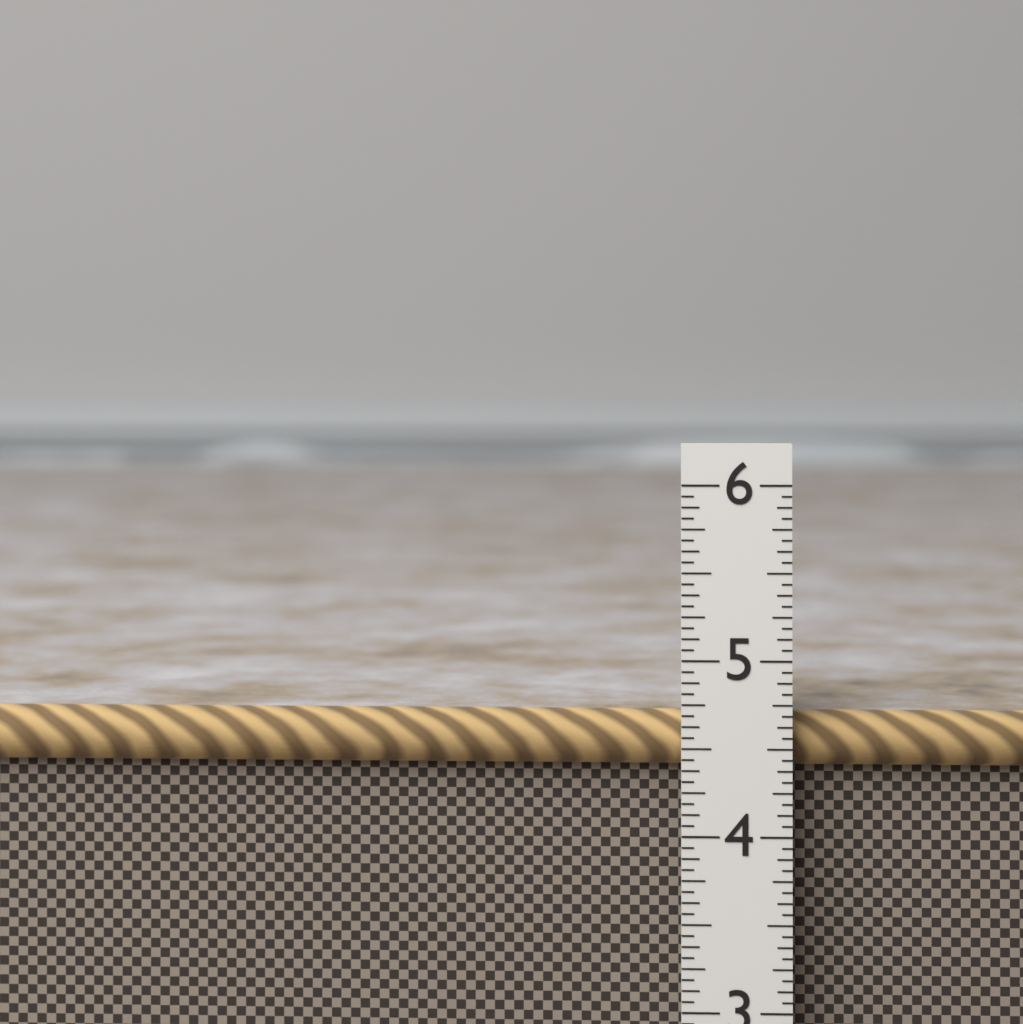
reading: 4.6875 in
